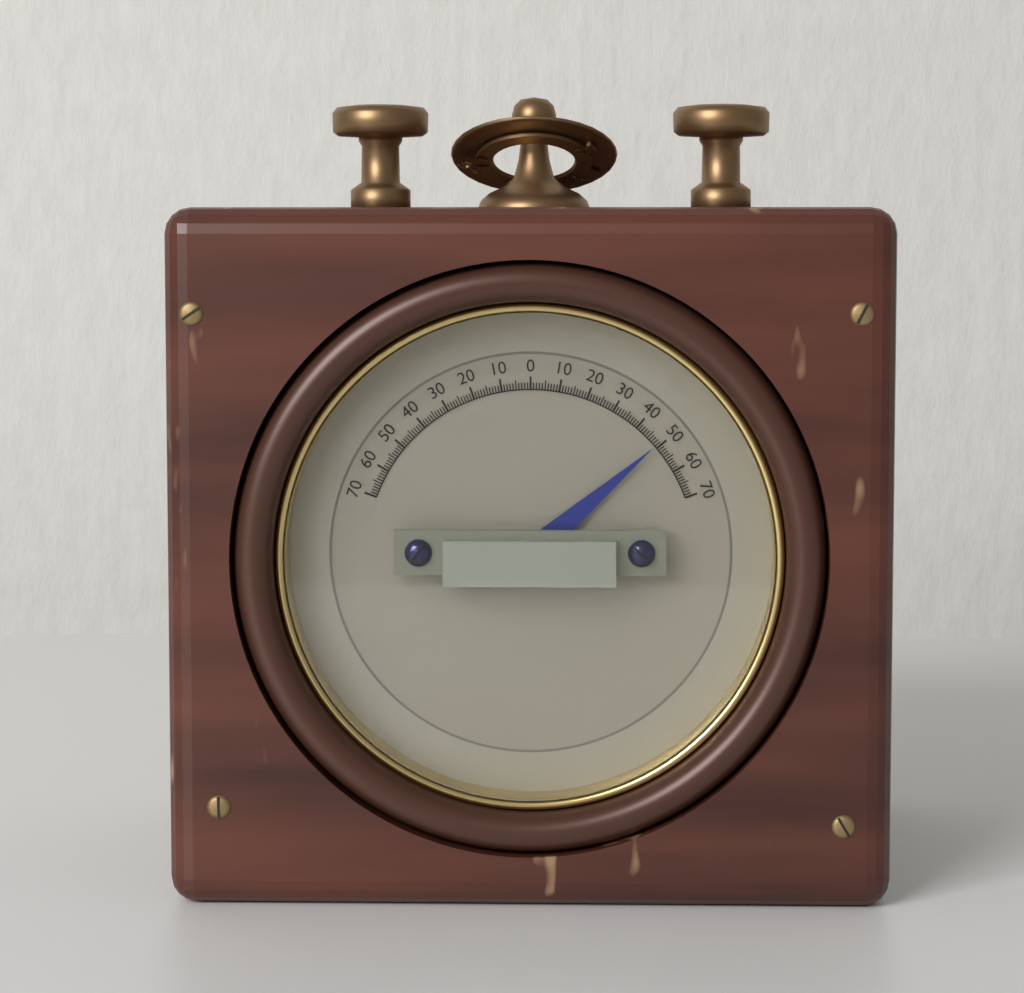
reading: 49 (no unit)
